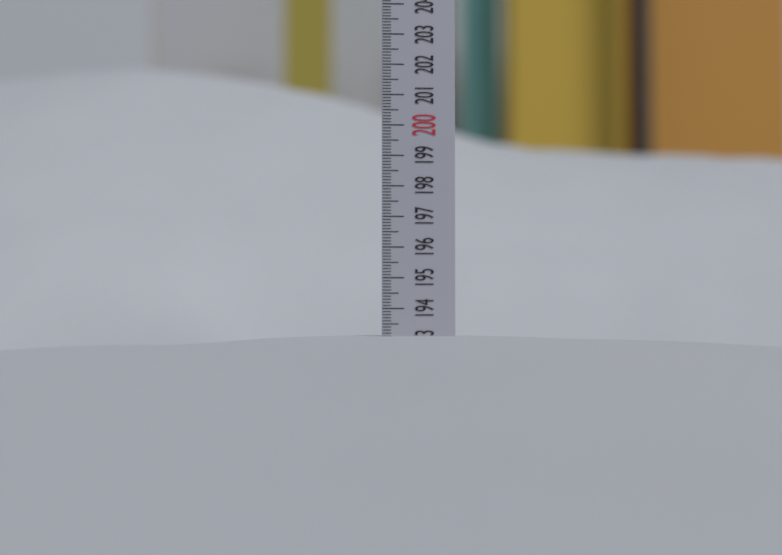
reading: 193.1 (no unit)
